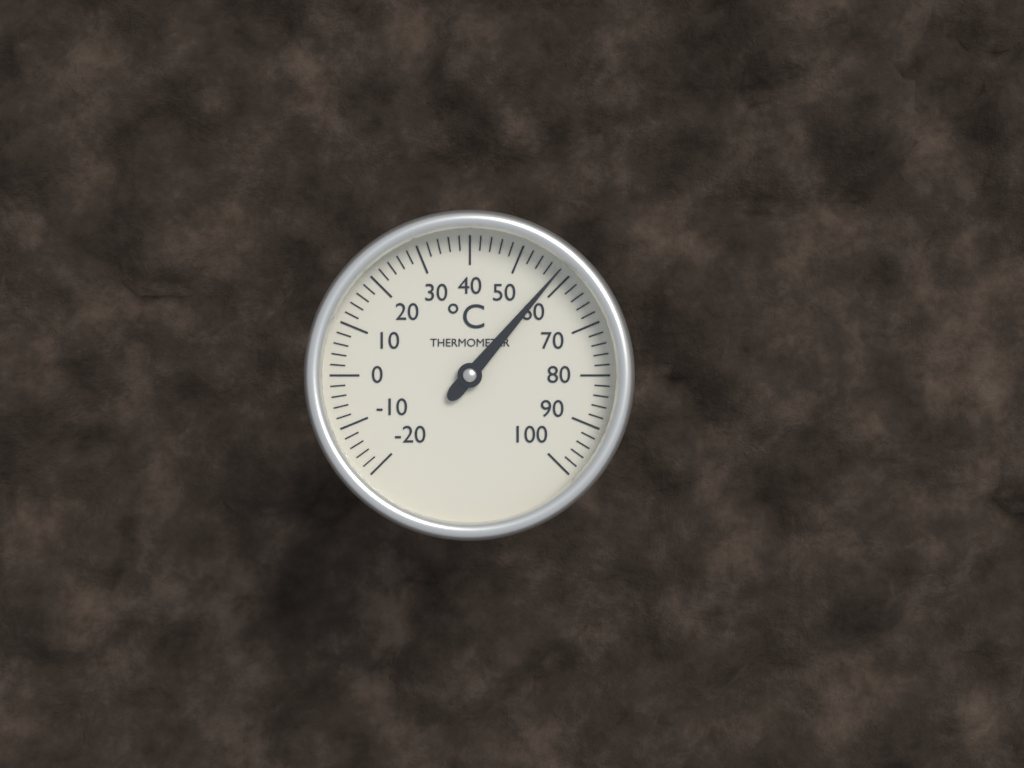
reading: 58 °C
